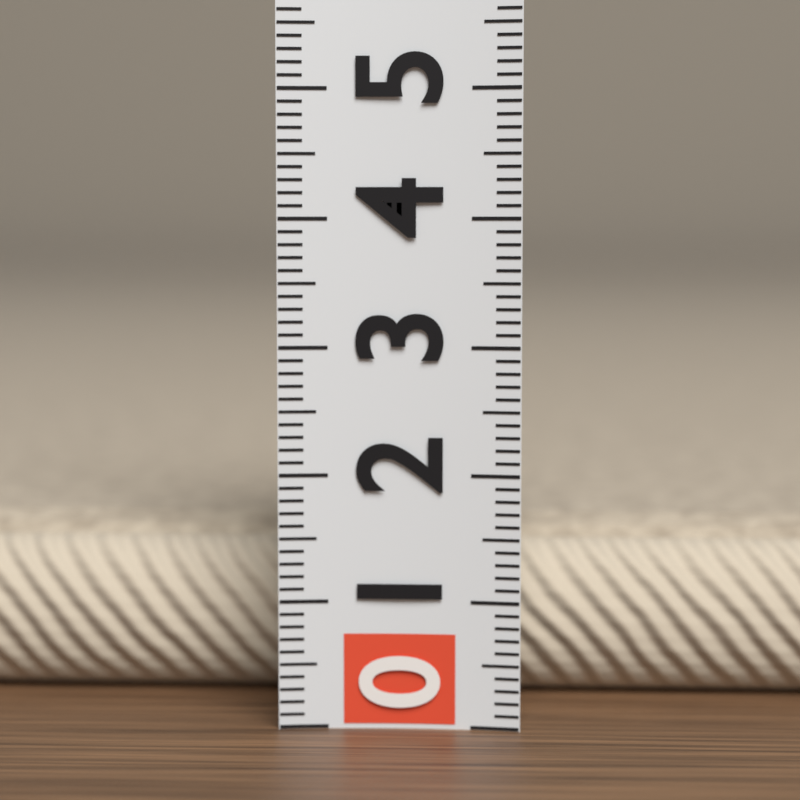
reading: 1.4 (no unit)
